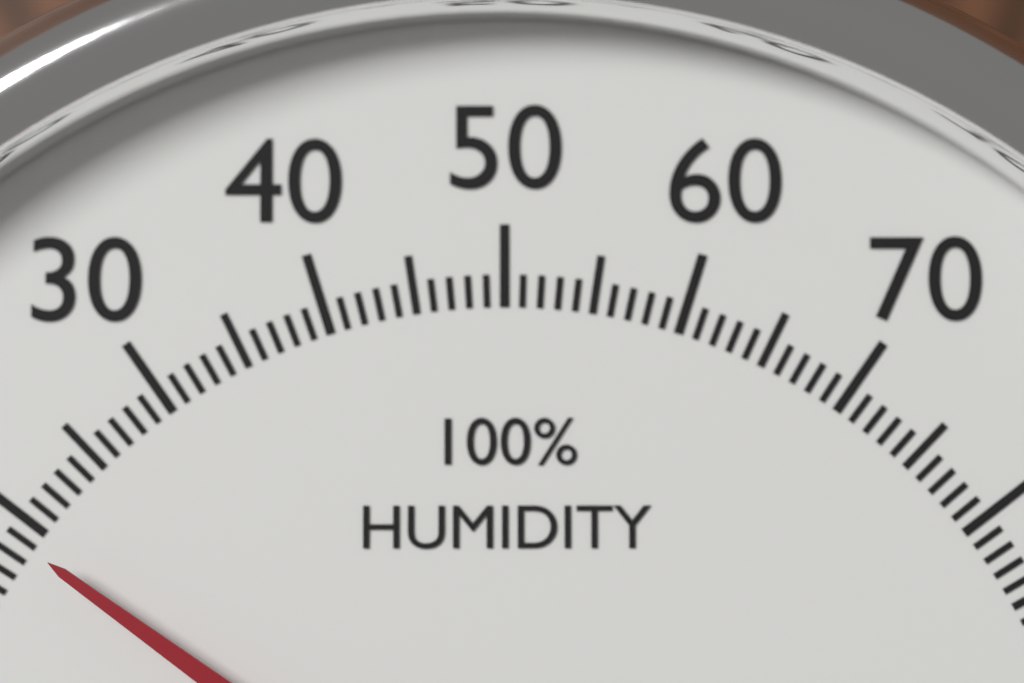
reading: 19 %
